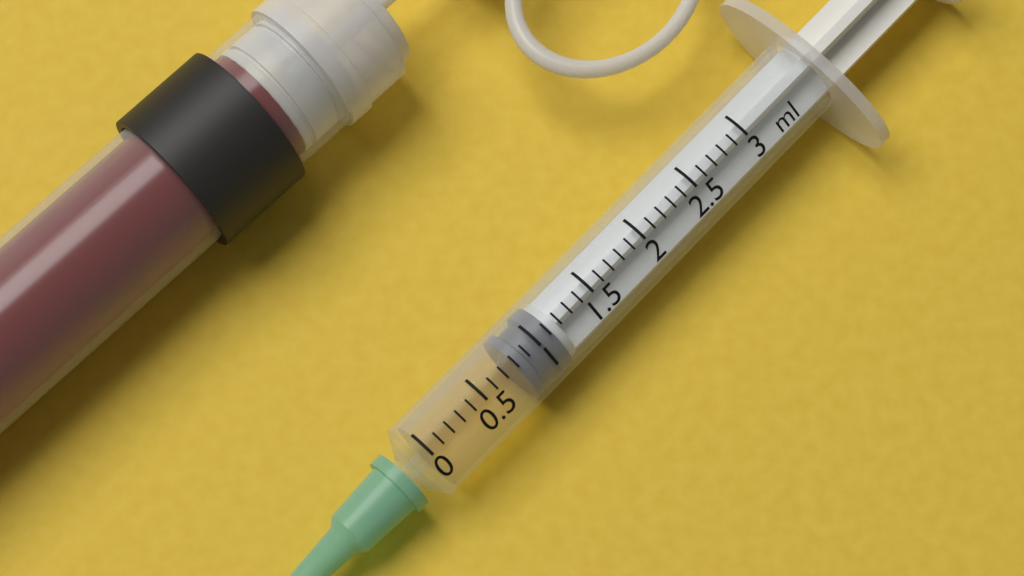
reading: 0.8 ml
